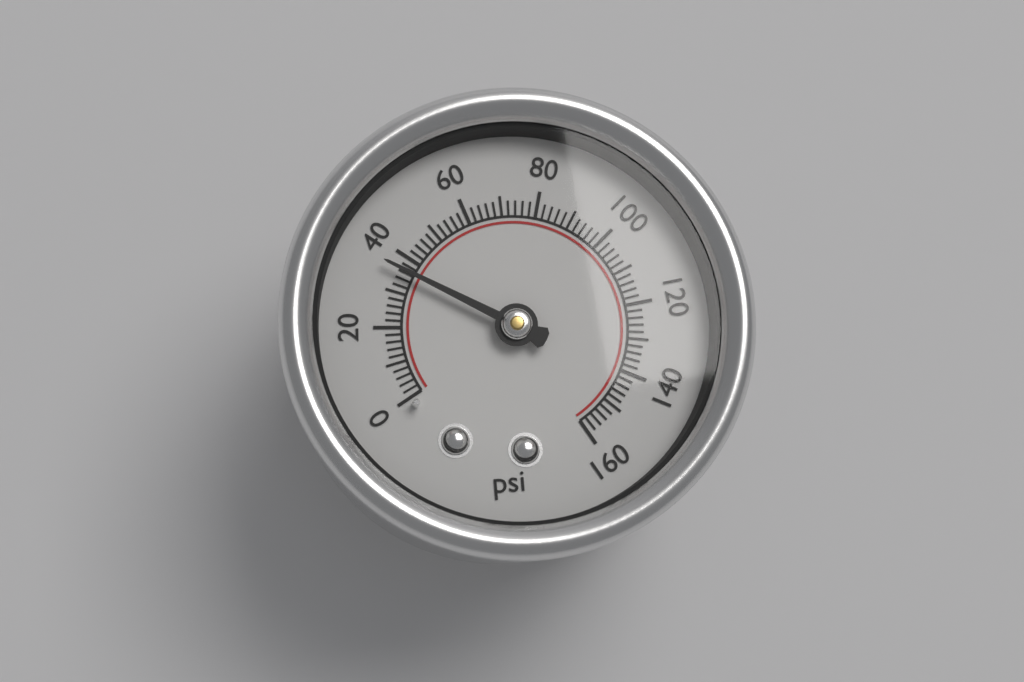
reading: 36 psi
